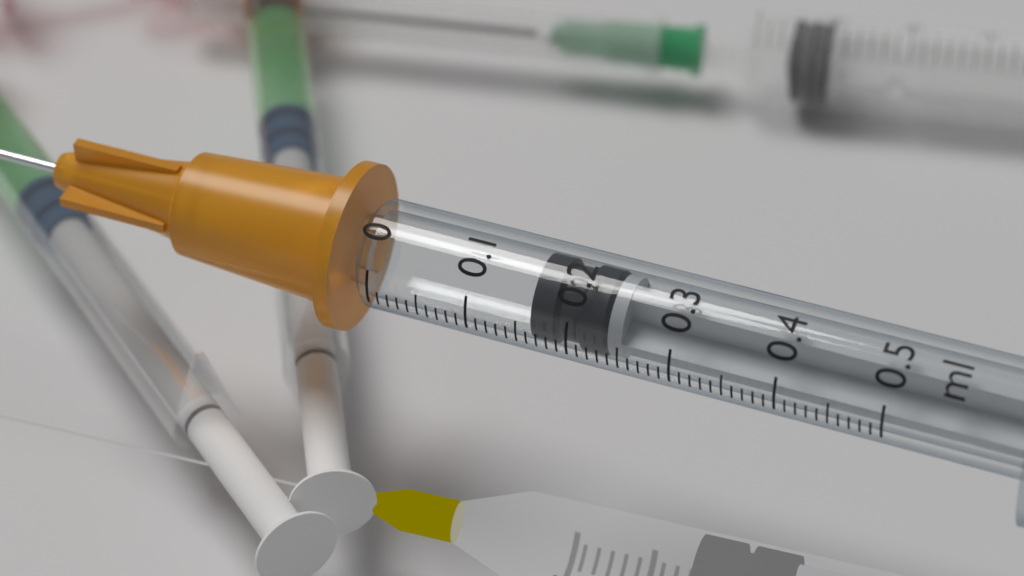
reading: 0.16 ml
